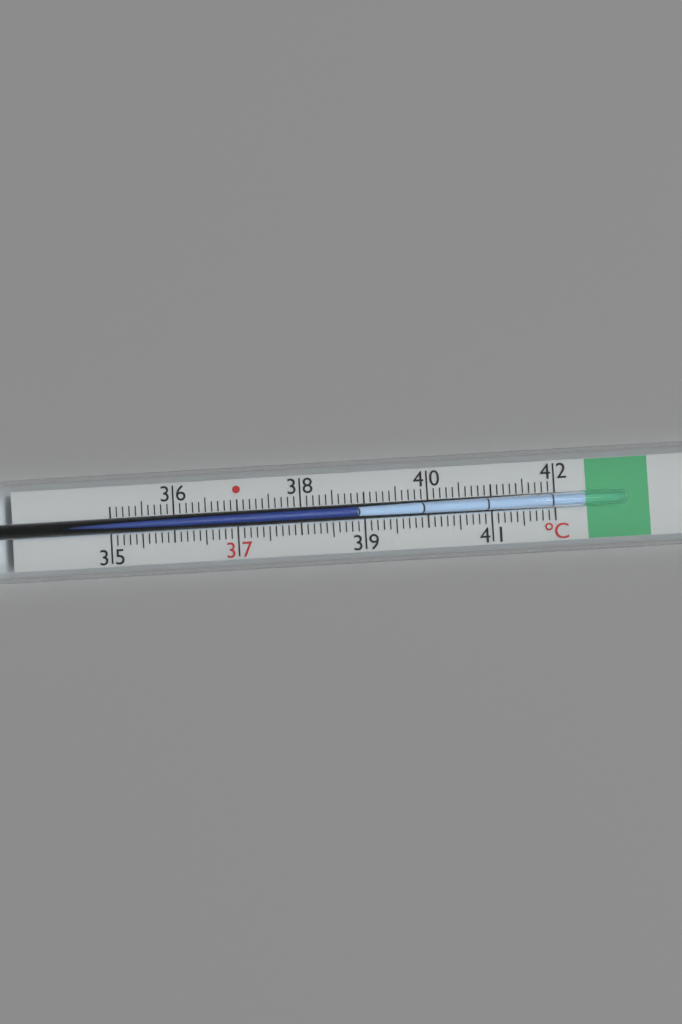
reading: 38.9 °C
